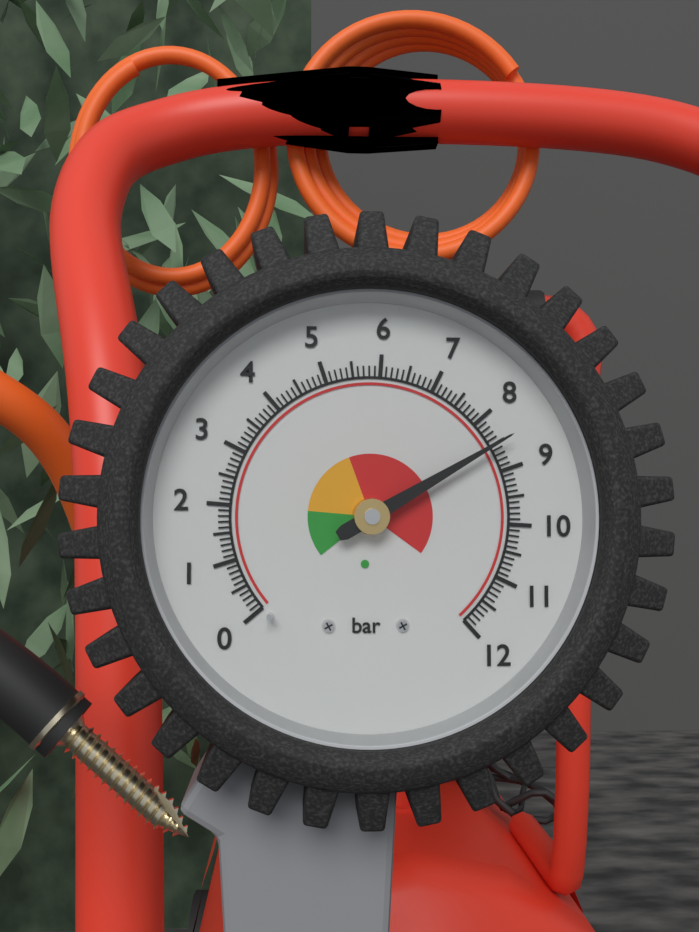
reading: 8.5 bar
